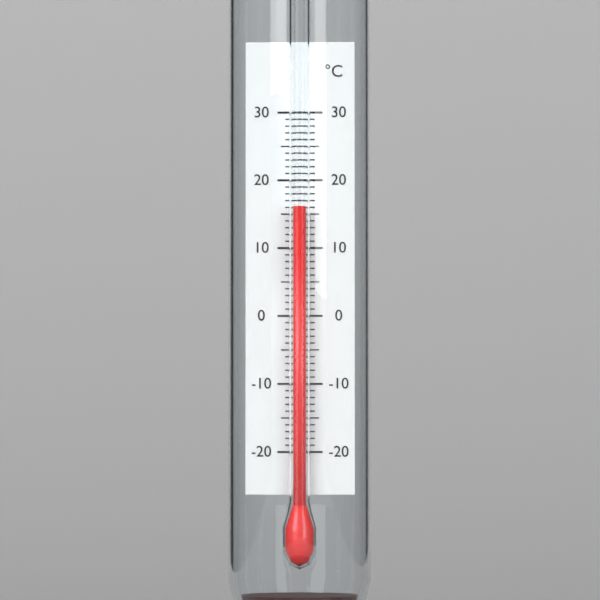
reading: 16 °C
